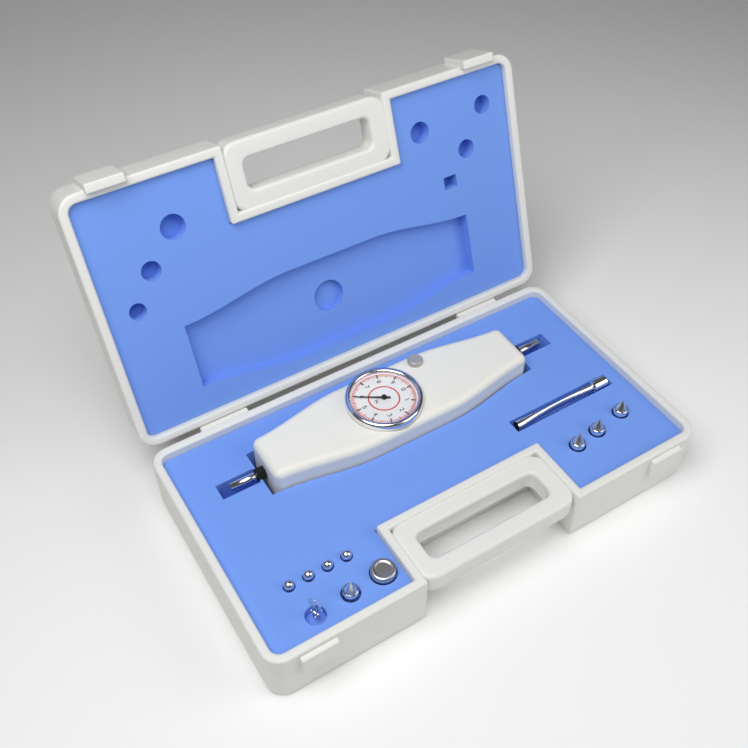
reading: 5.9 N
